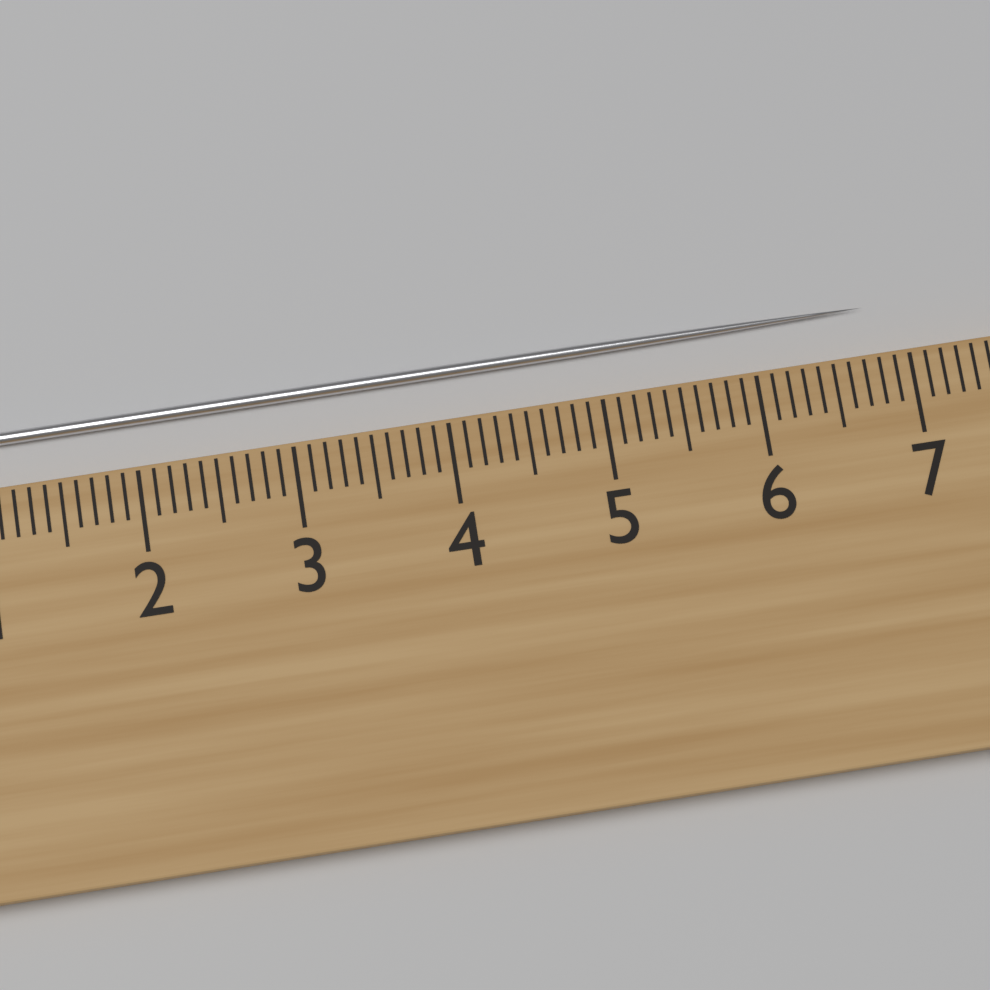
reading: 6.8 cm
